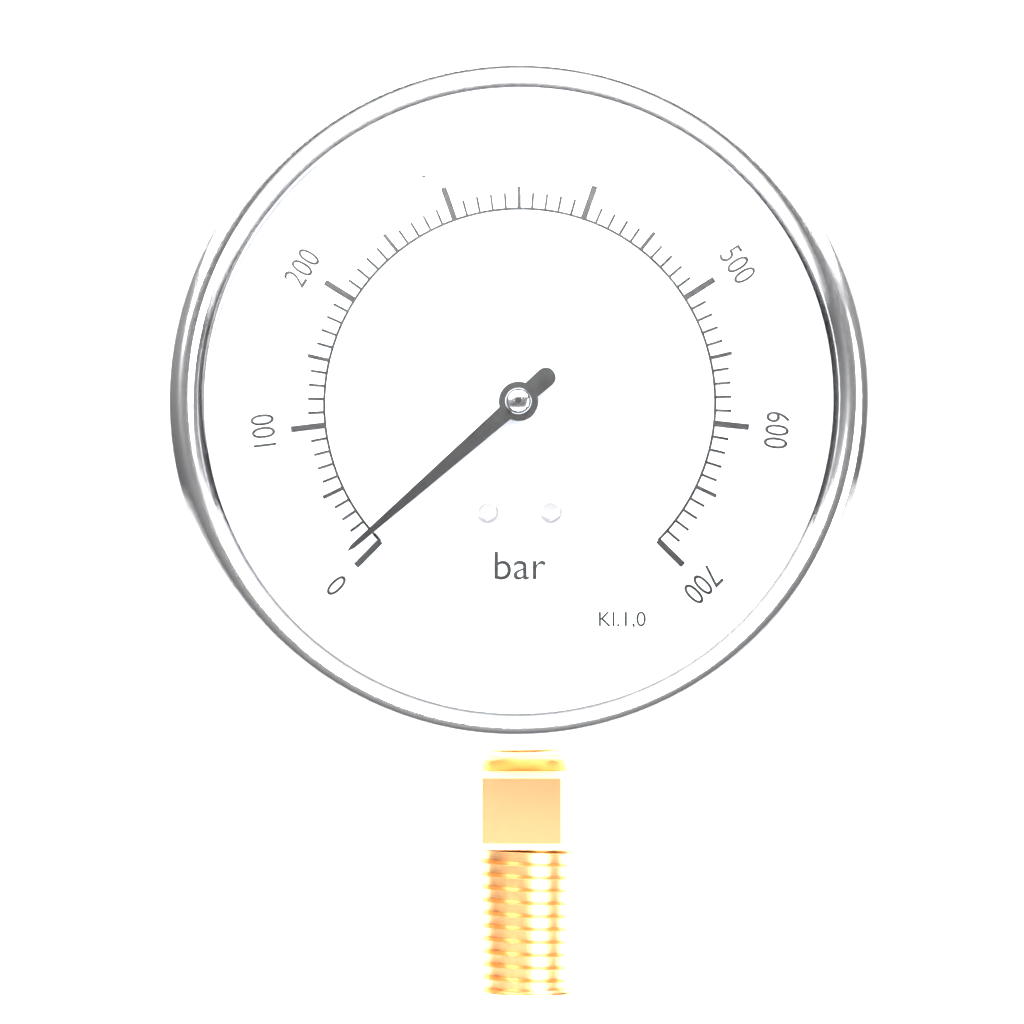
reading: 10 bar
